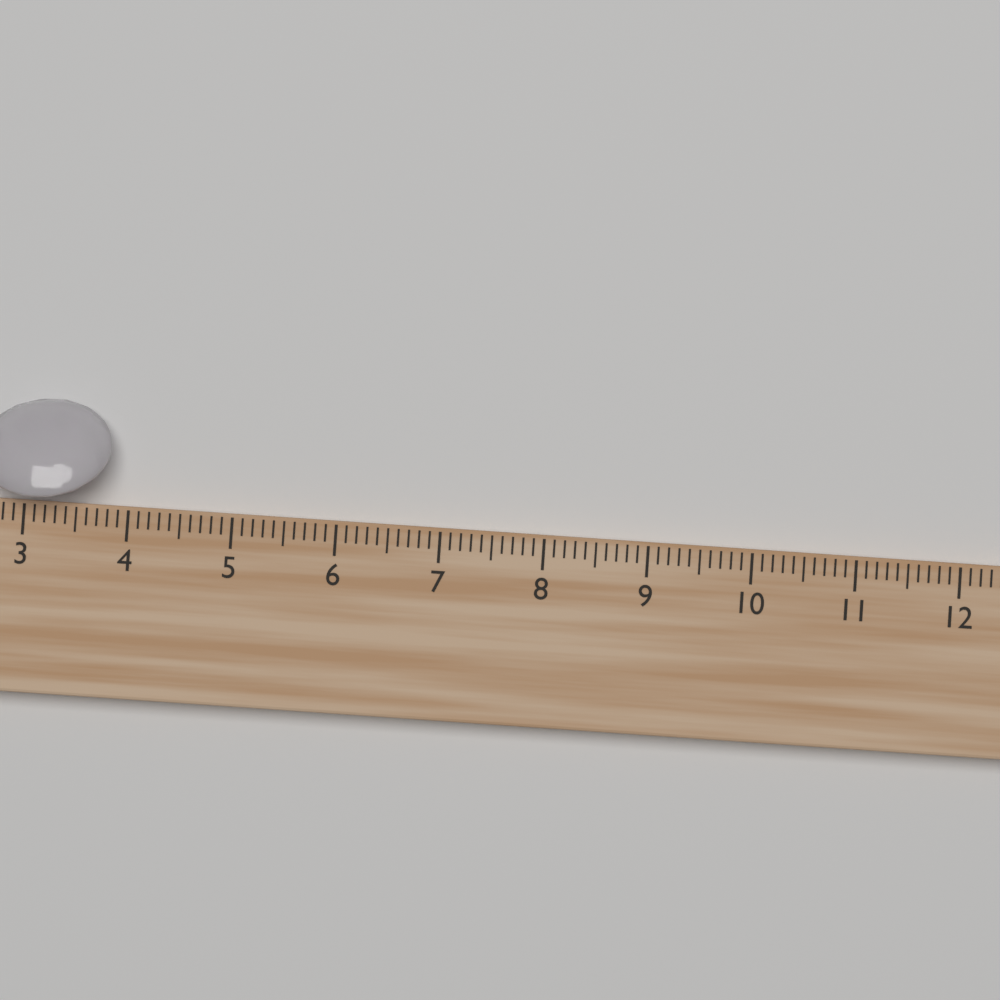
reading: 3.8 cm
